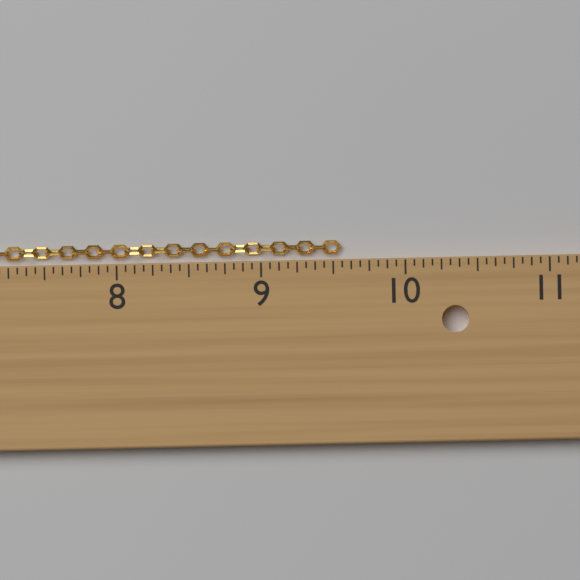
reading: 9.5625 in
